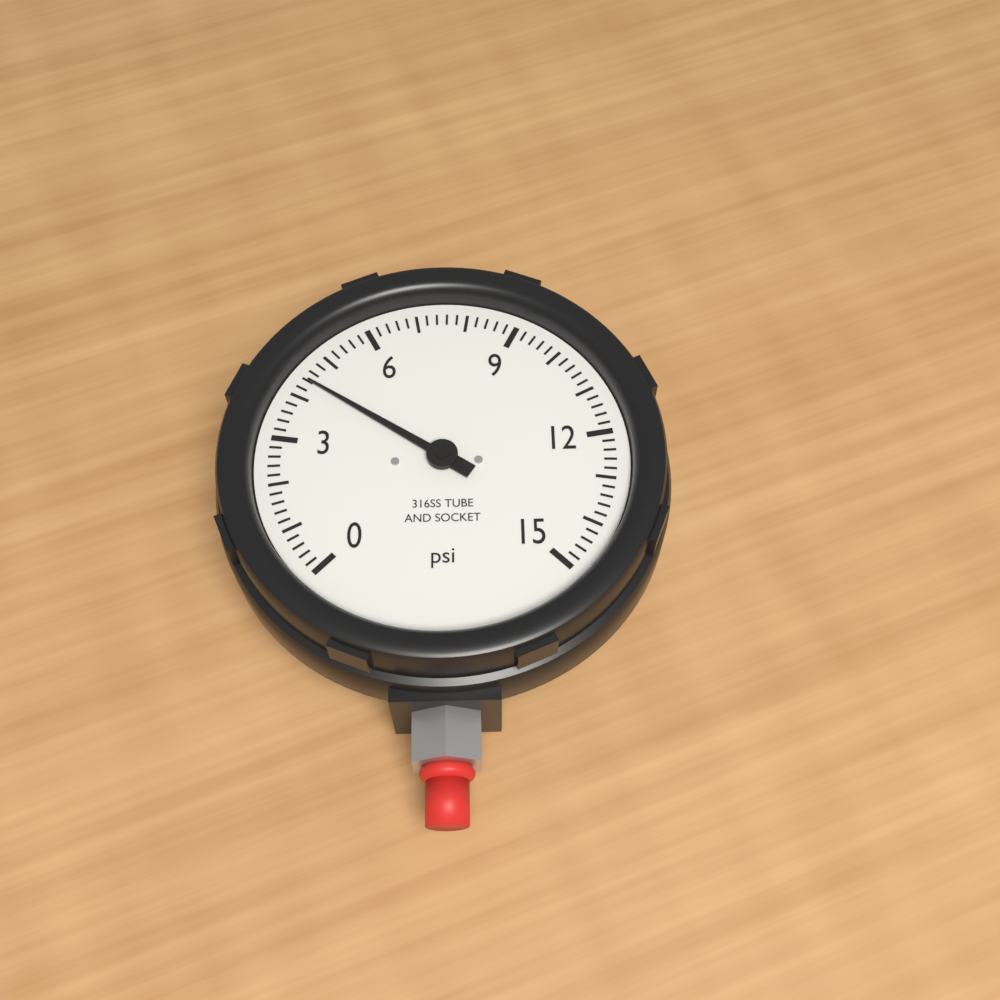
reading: 4.4 psi
